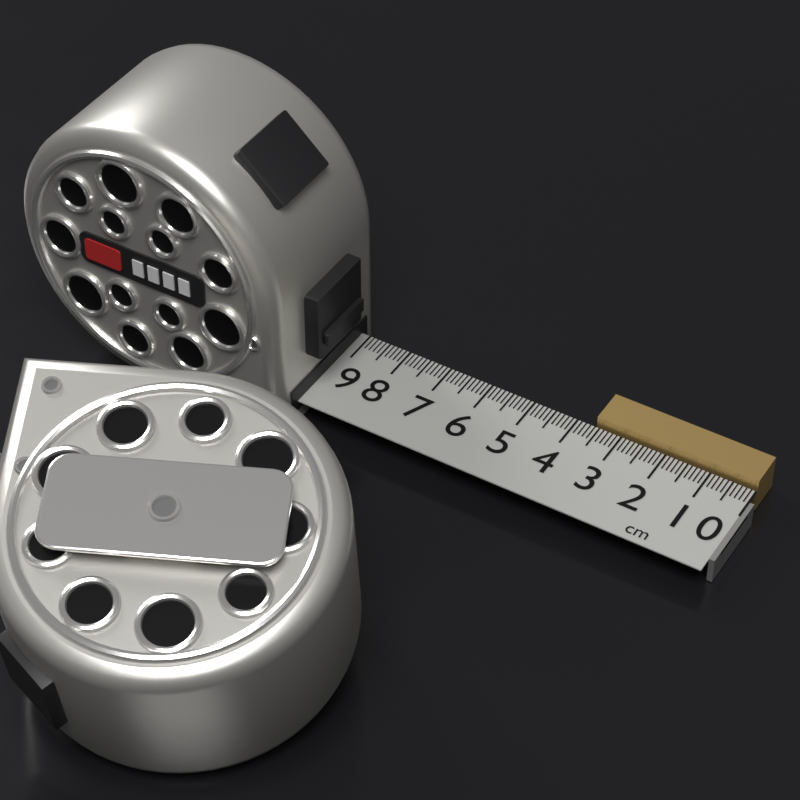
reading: 3.6 cm
